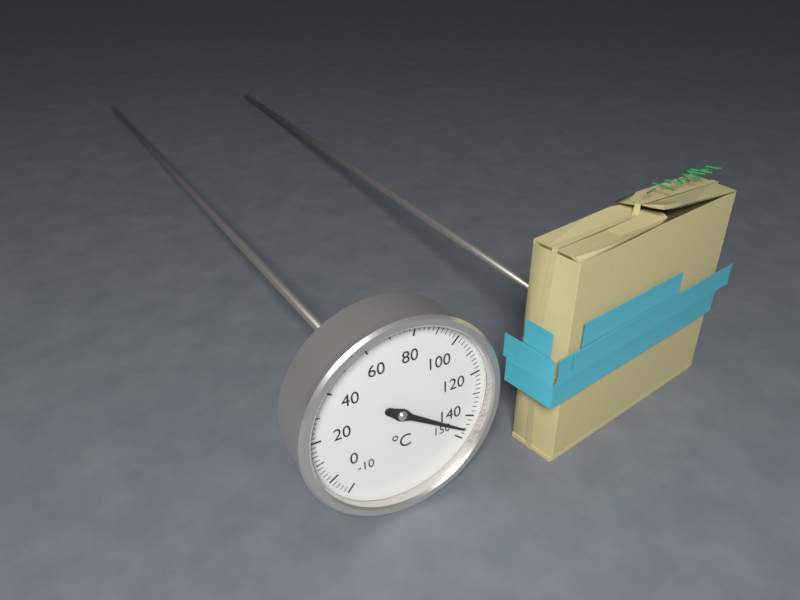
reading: 146 °C
